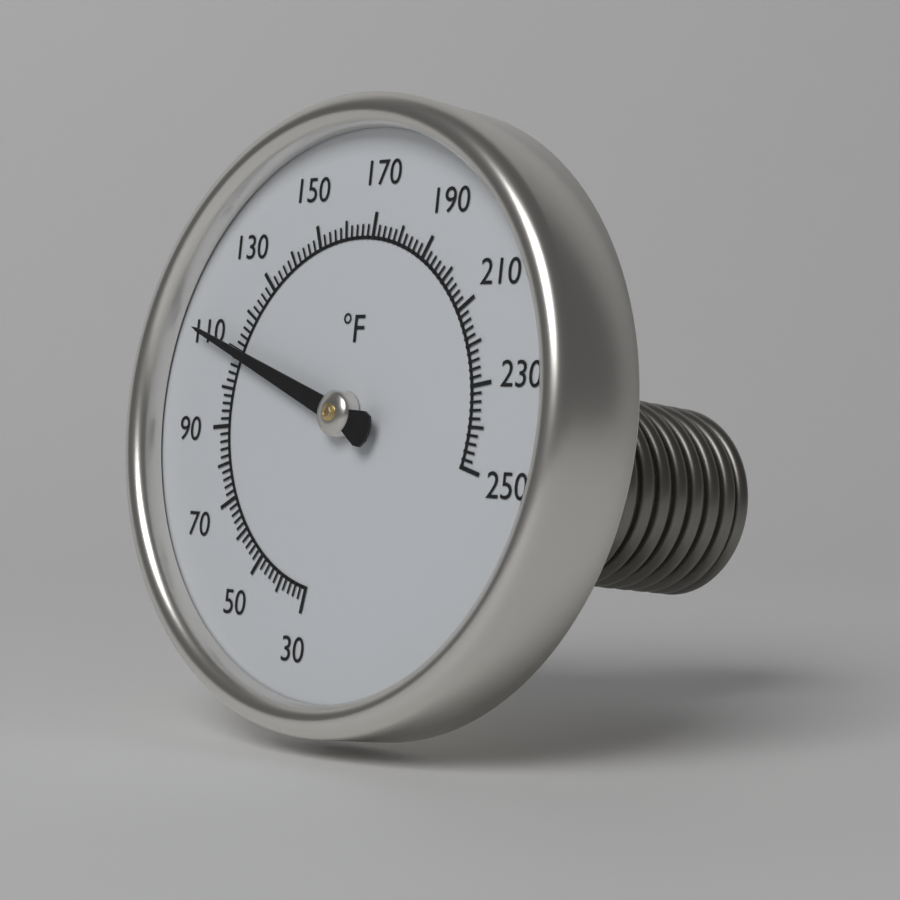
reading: 110 °F
